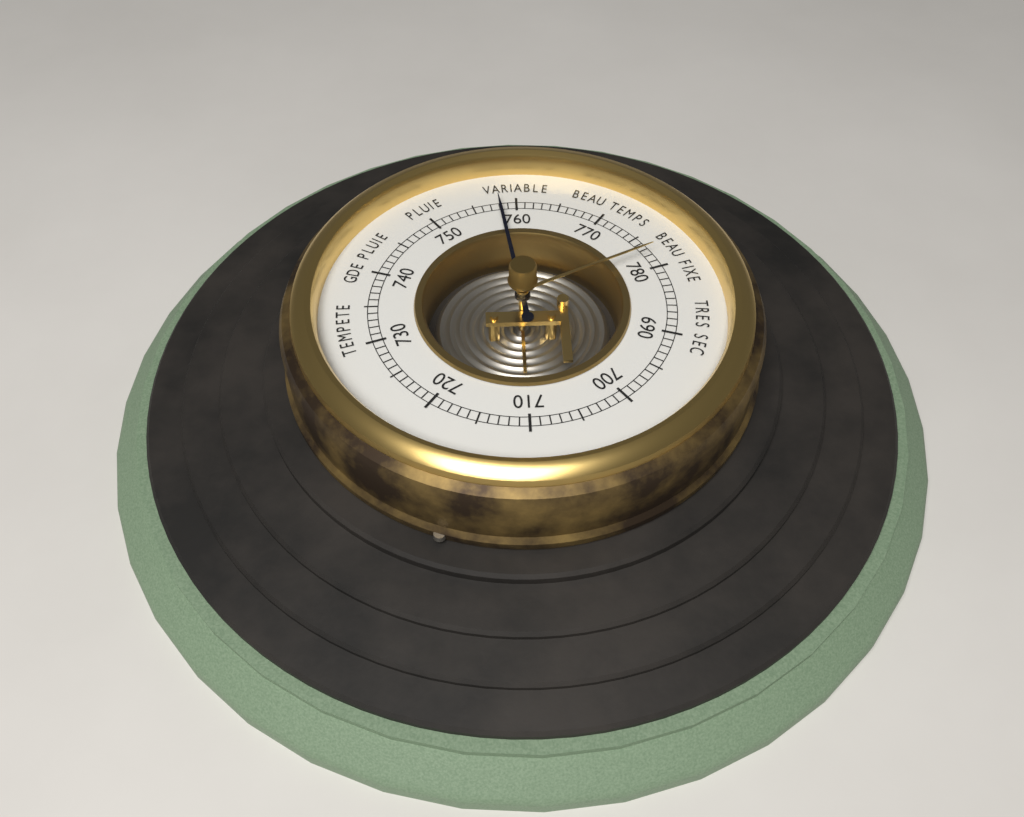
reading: 758 (no unit)
